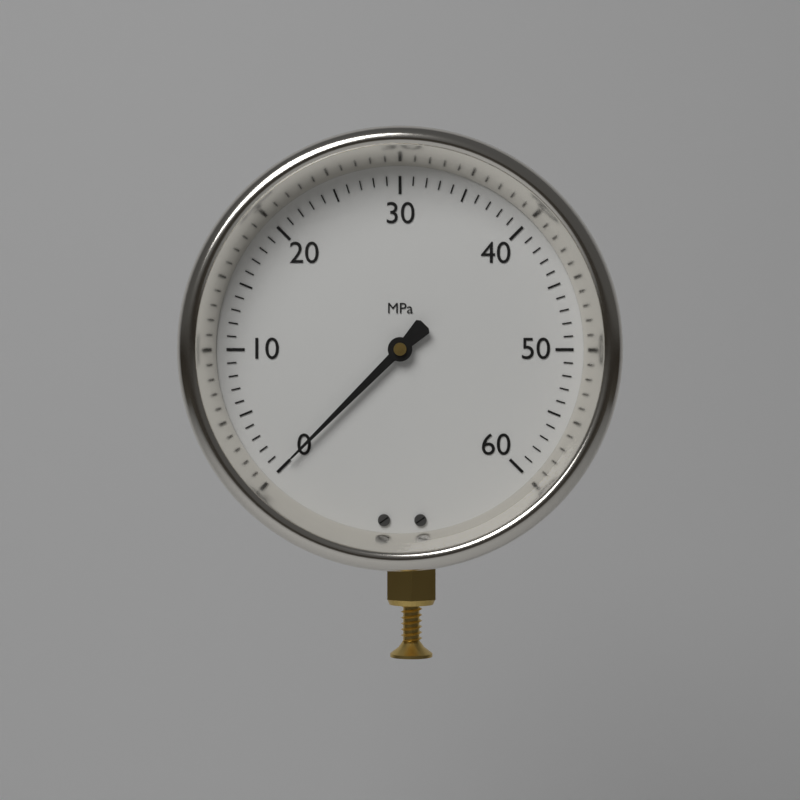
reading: 0 MPa
